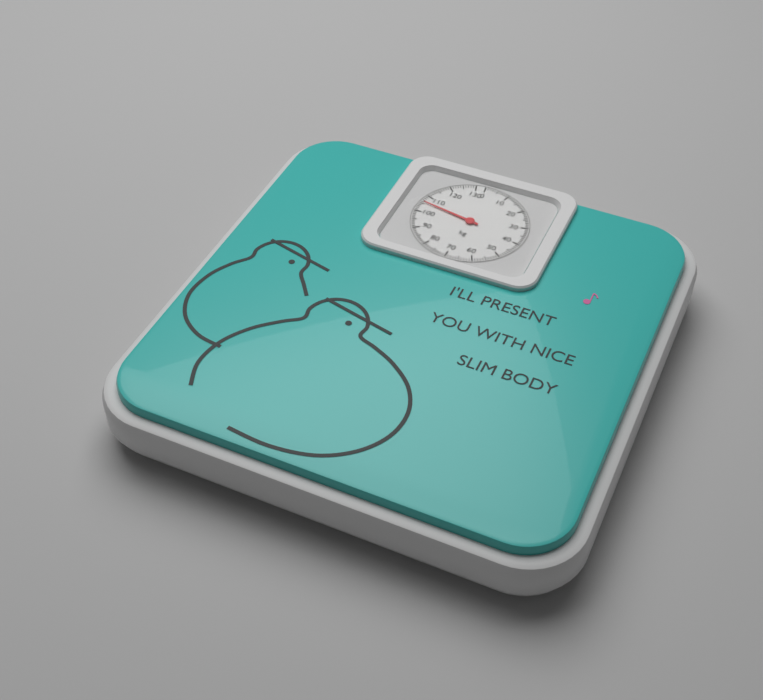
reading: 106 kg
